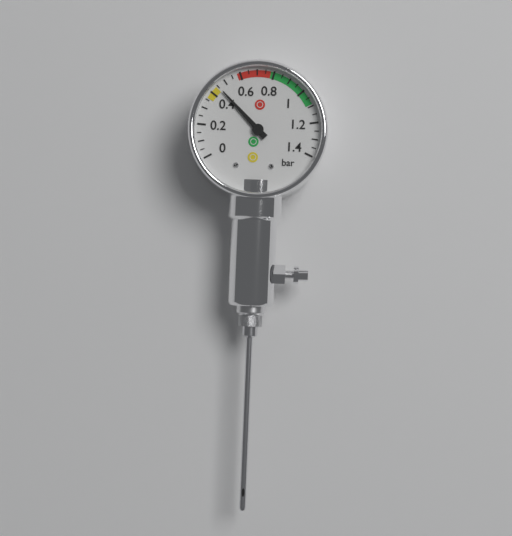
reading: 0.45 bar
